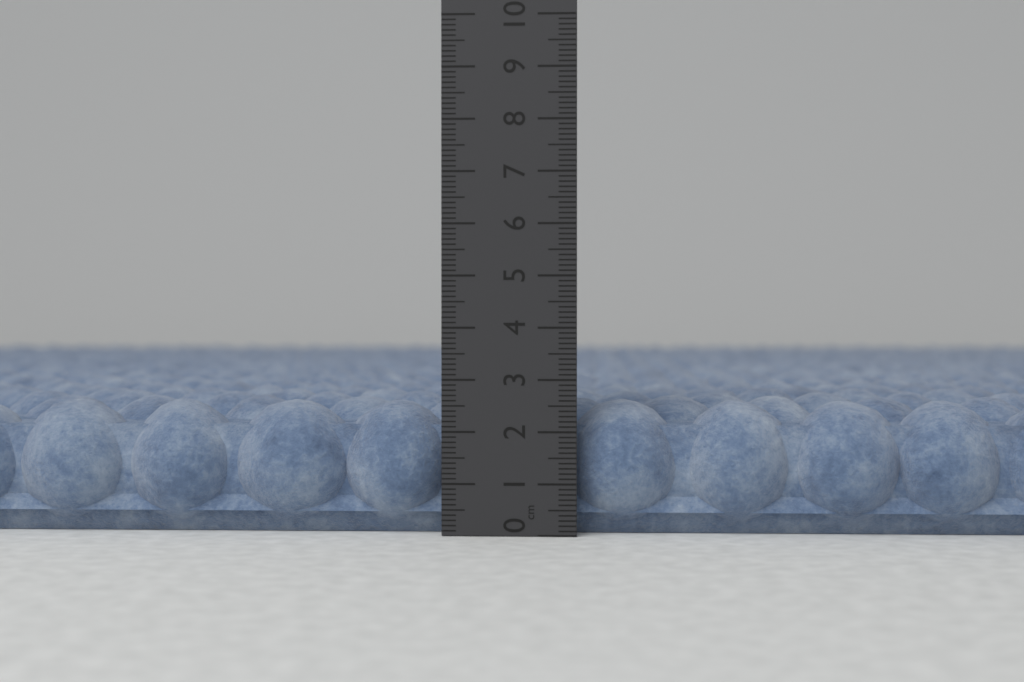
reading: 2.6 cm
